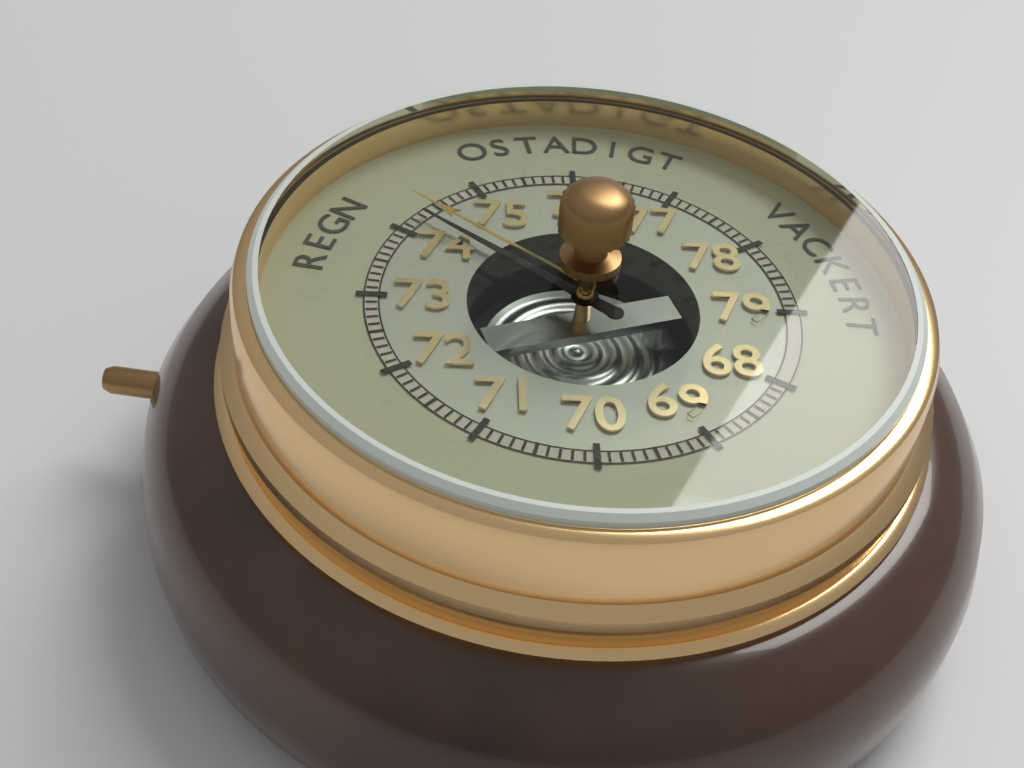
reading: 74.3 (no unit)
